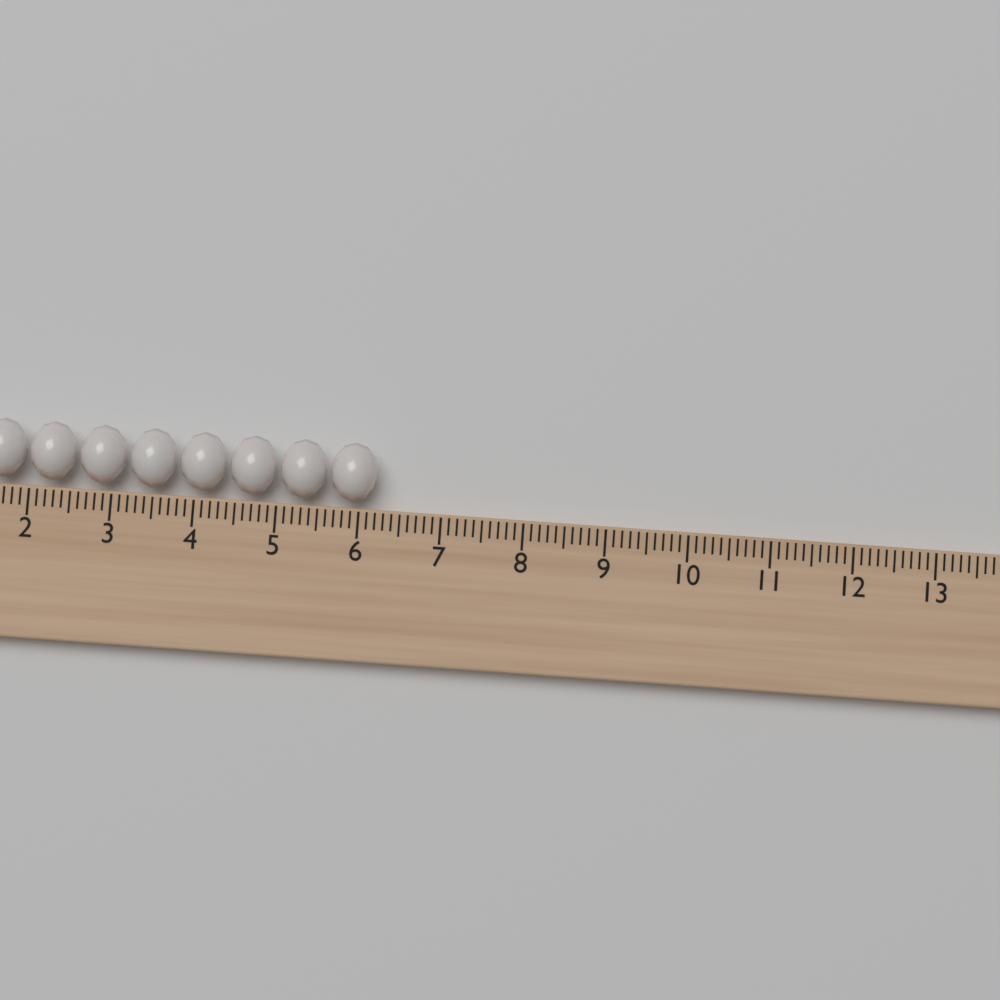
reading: 6.2 (no unit)
